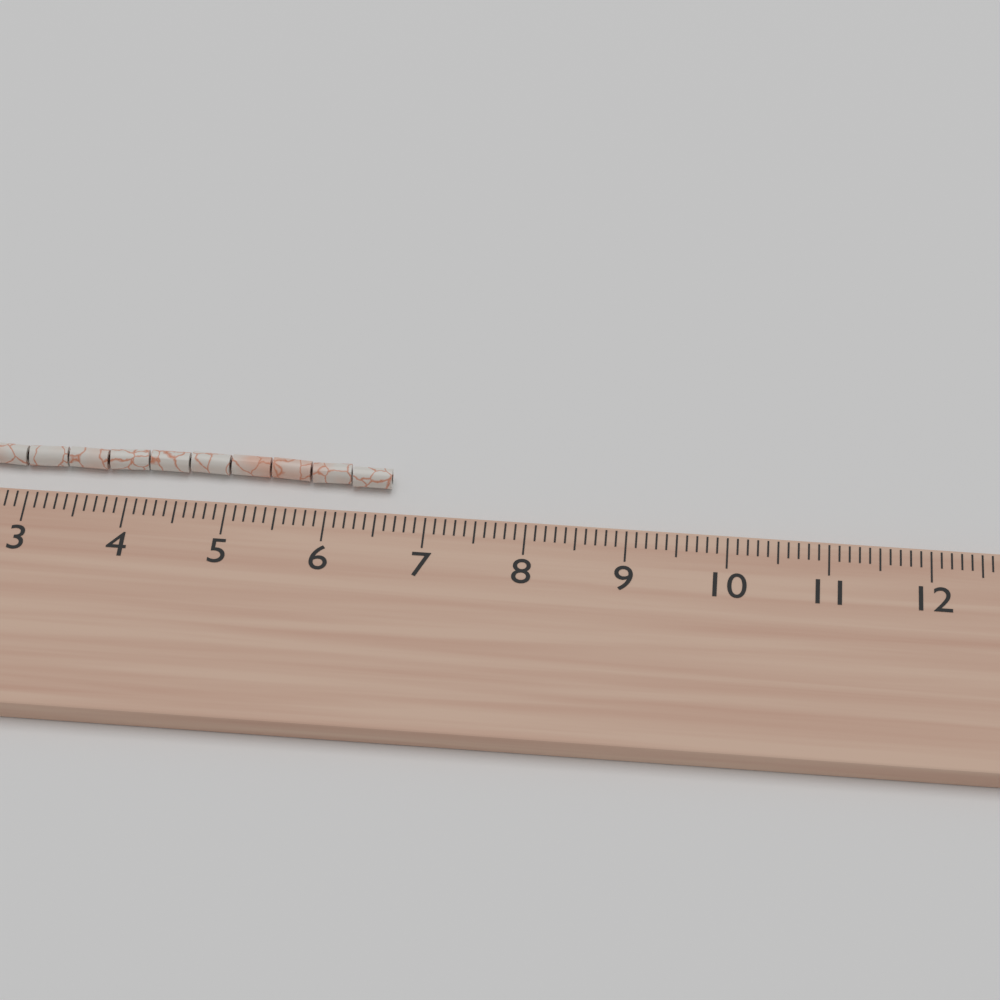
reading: 6.6 cm
